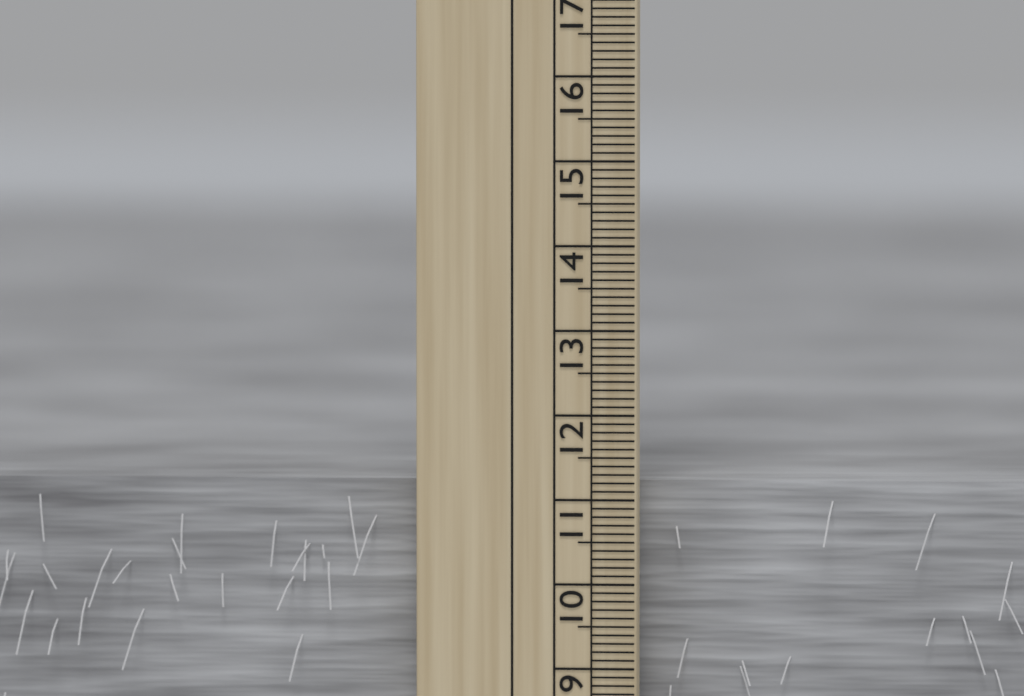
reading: 11.2 cm
